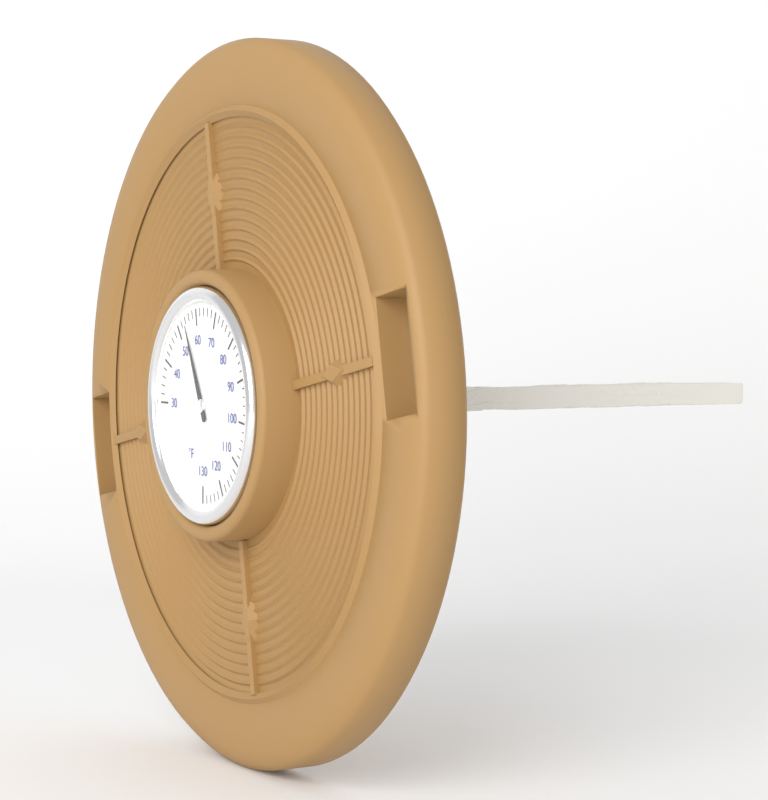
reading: 54 °F
